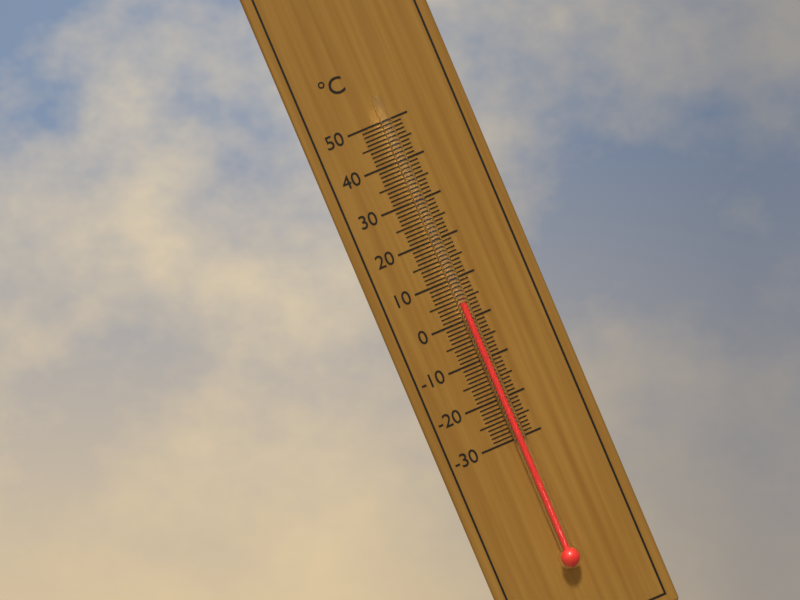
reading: 4 °C
